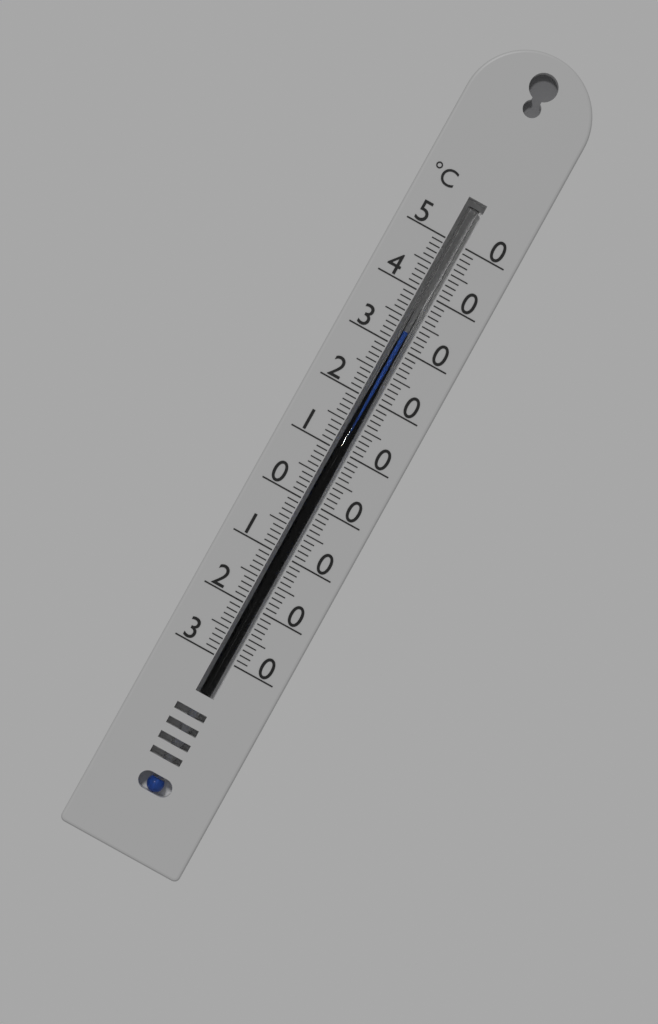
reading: 33 °C
